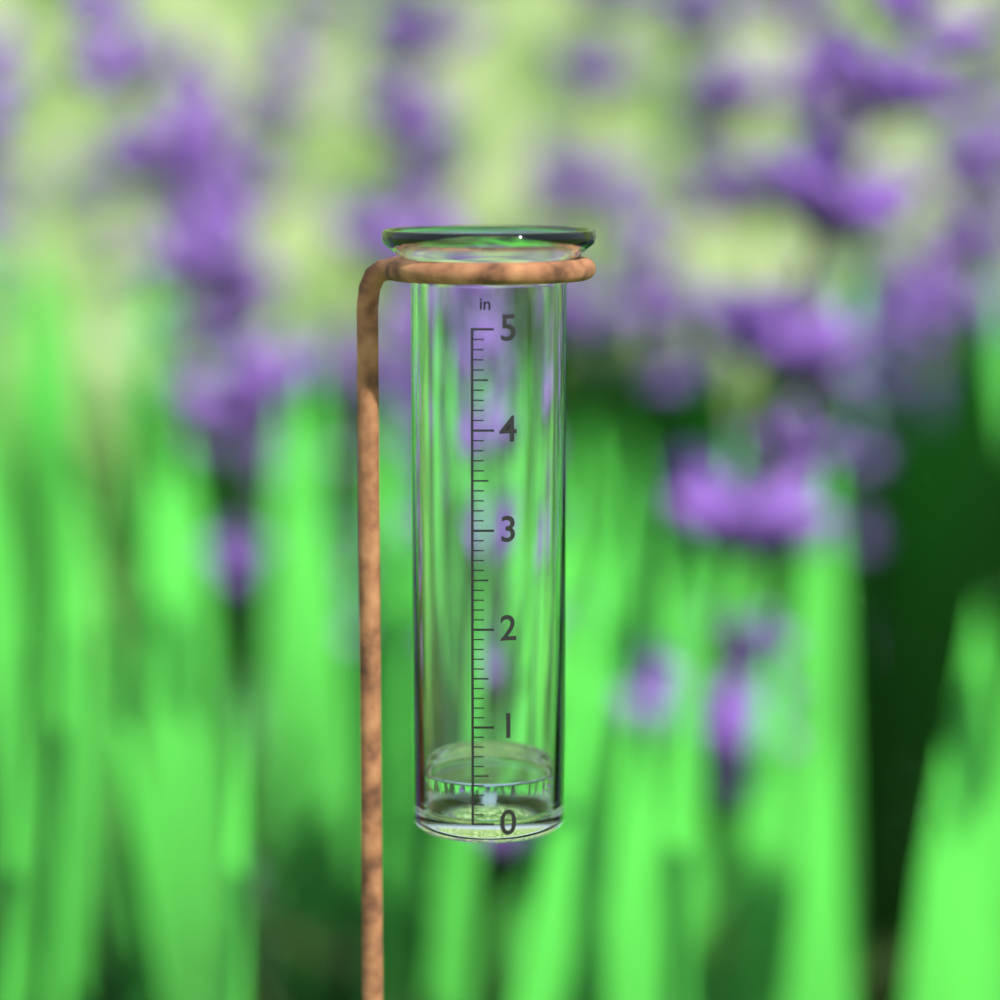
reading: 0.4 in
